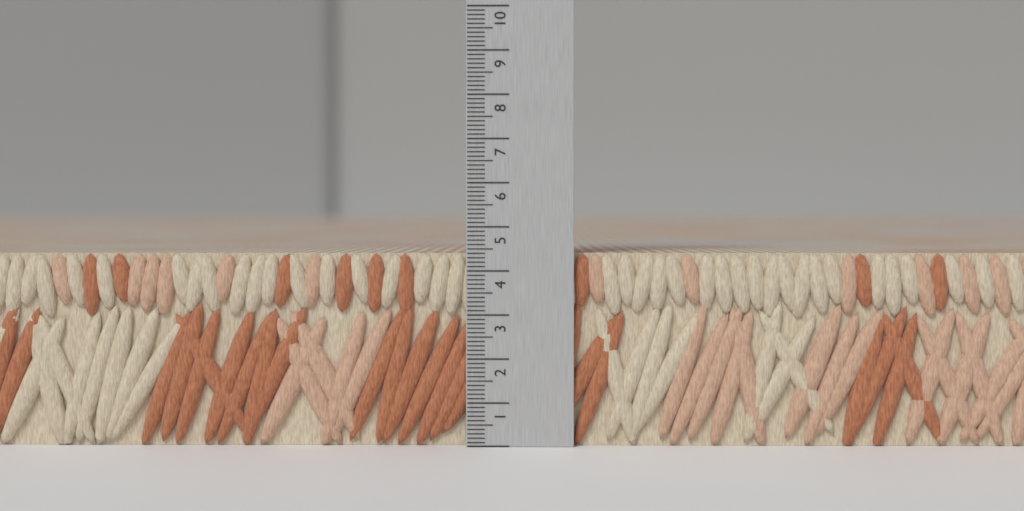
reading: 4.4 (no unit)
